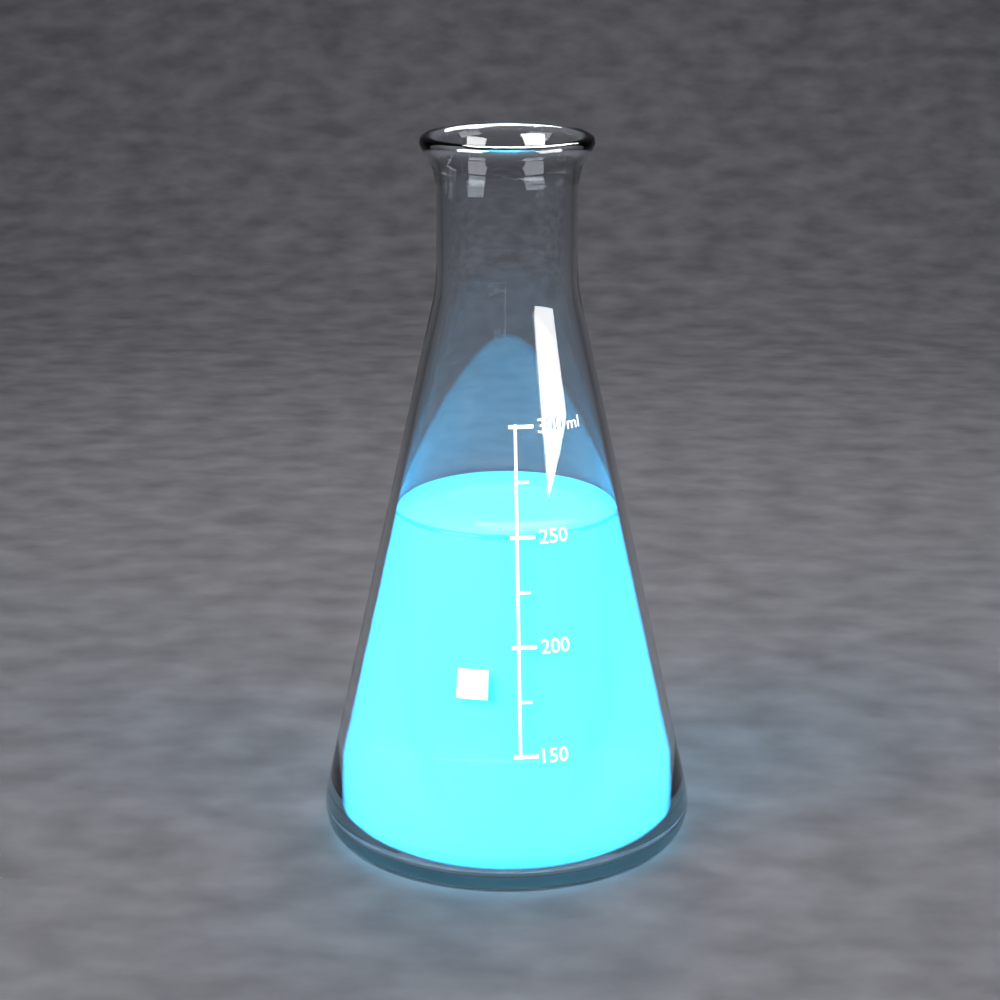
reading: 250 ml
